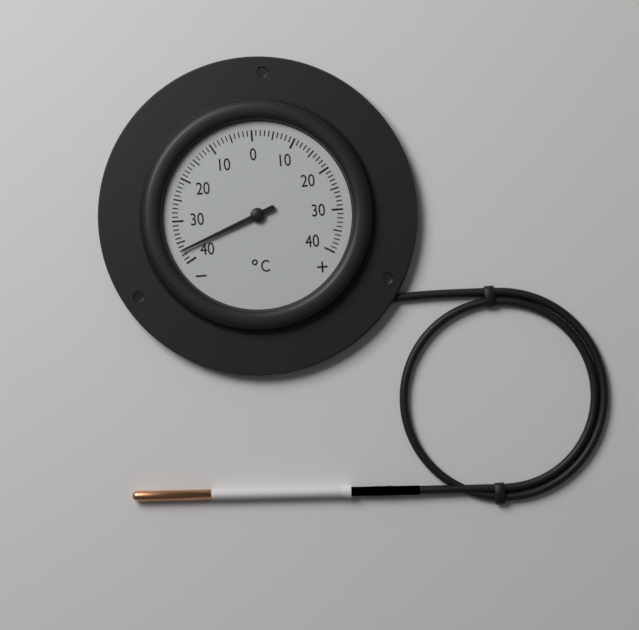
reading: -37 °C
